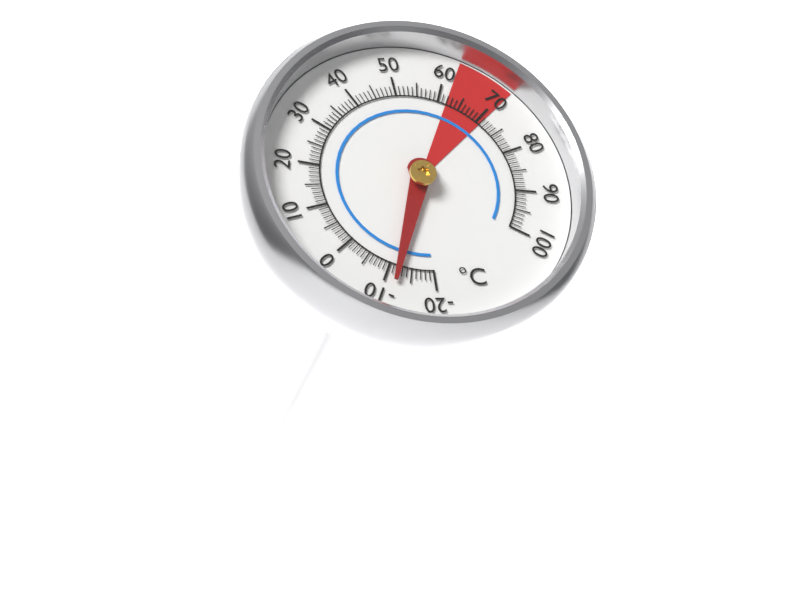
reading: -12 °C
